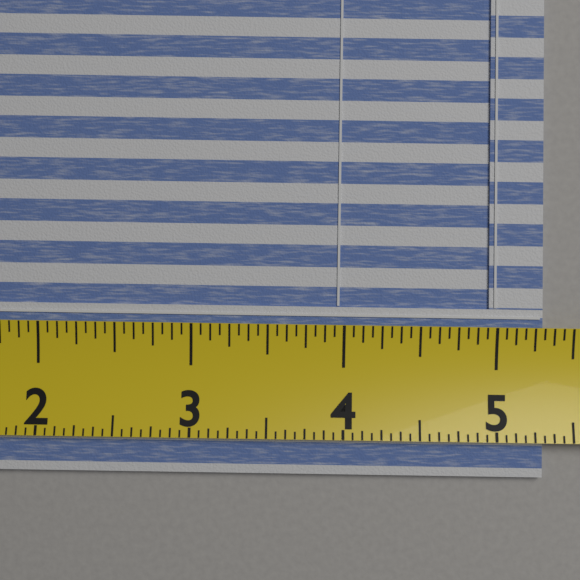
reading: 5.3125 (no unit)
